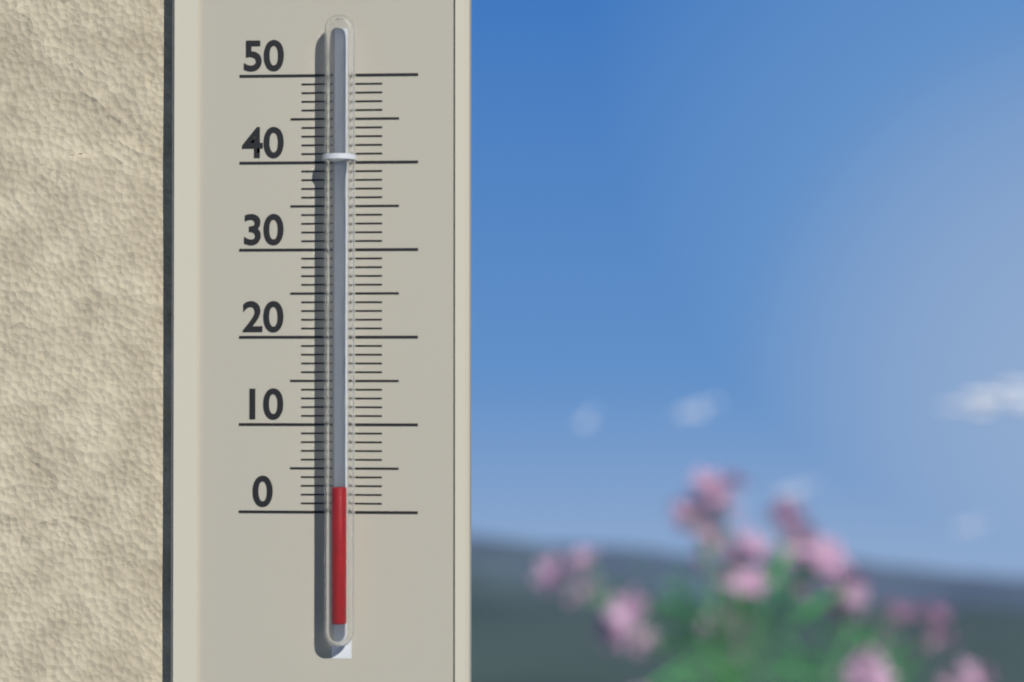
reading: 3 °C
